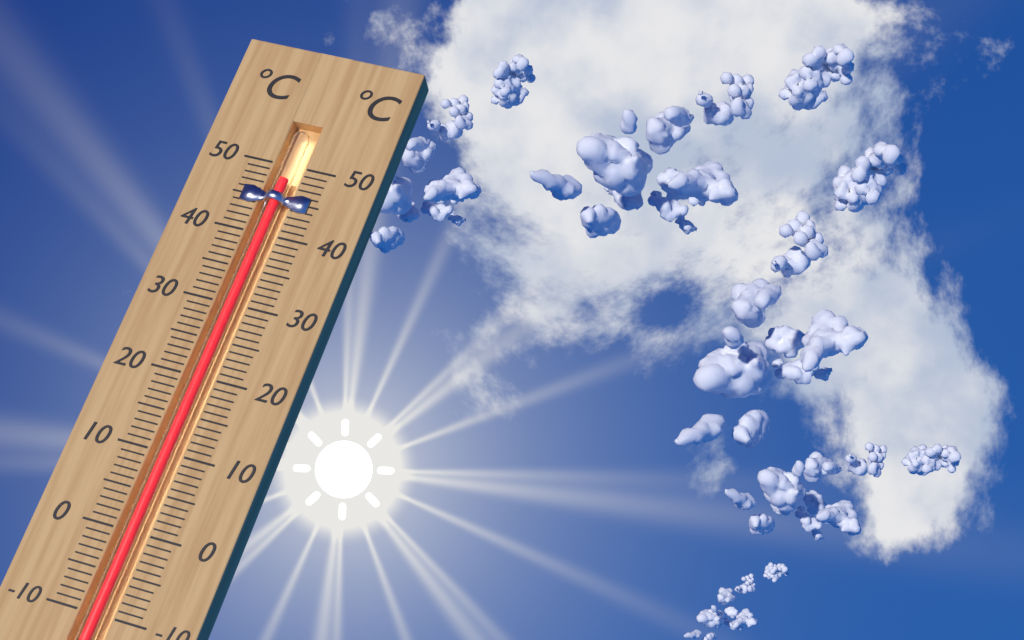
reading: 48 °C
